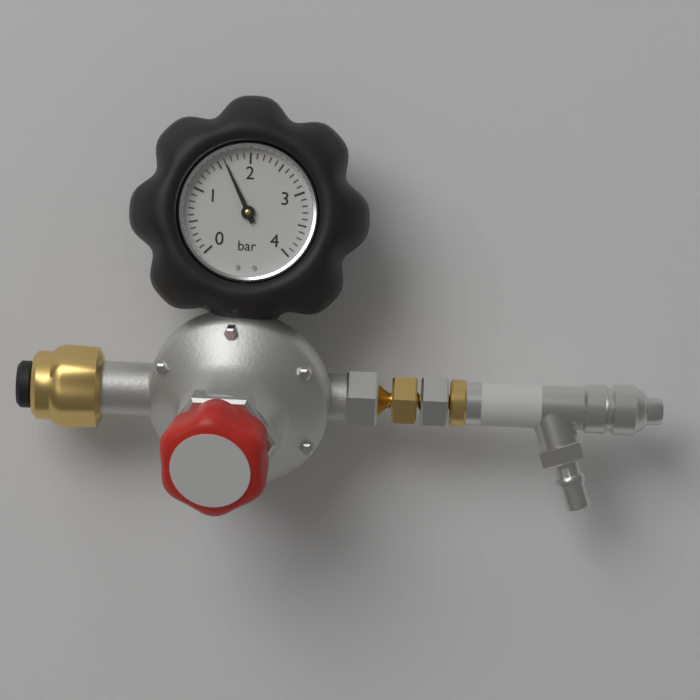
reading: 1.6 bar
